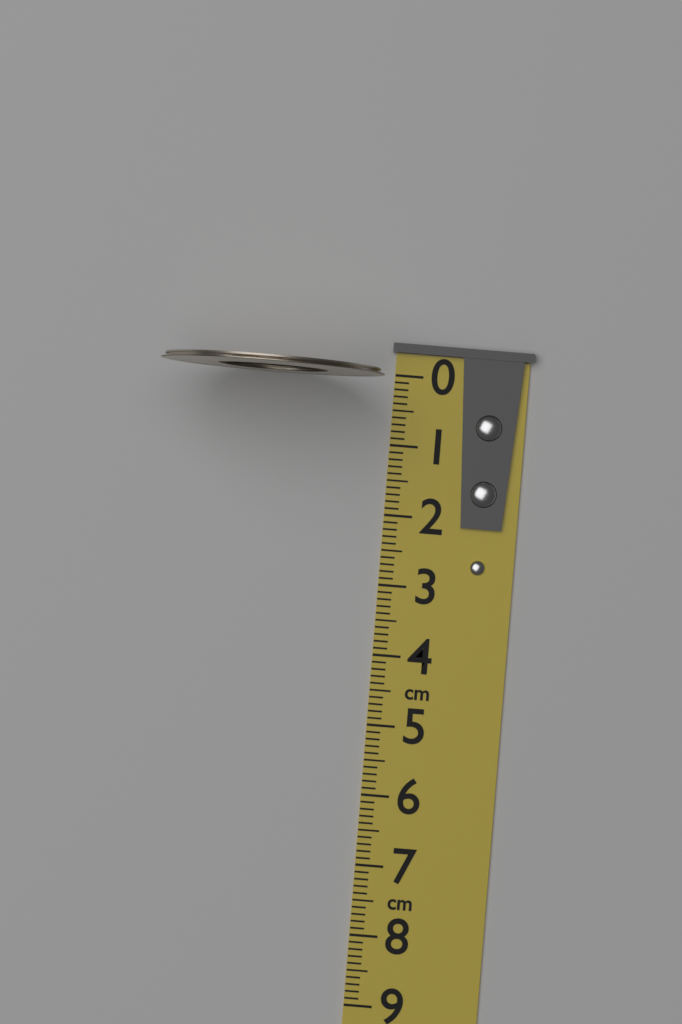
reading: 0.1 cm
